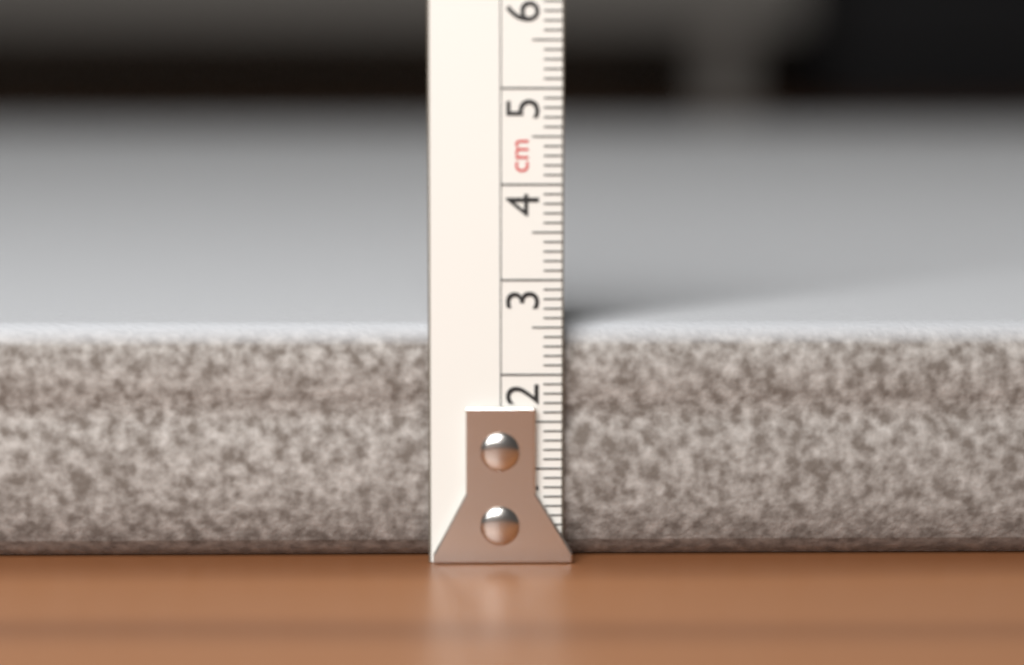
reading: 2.5 cm
